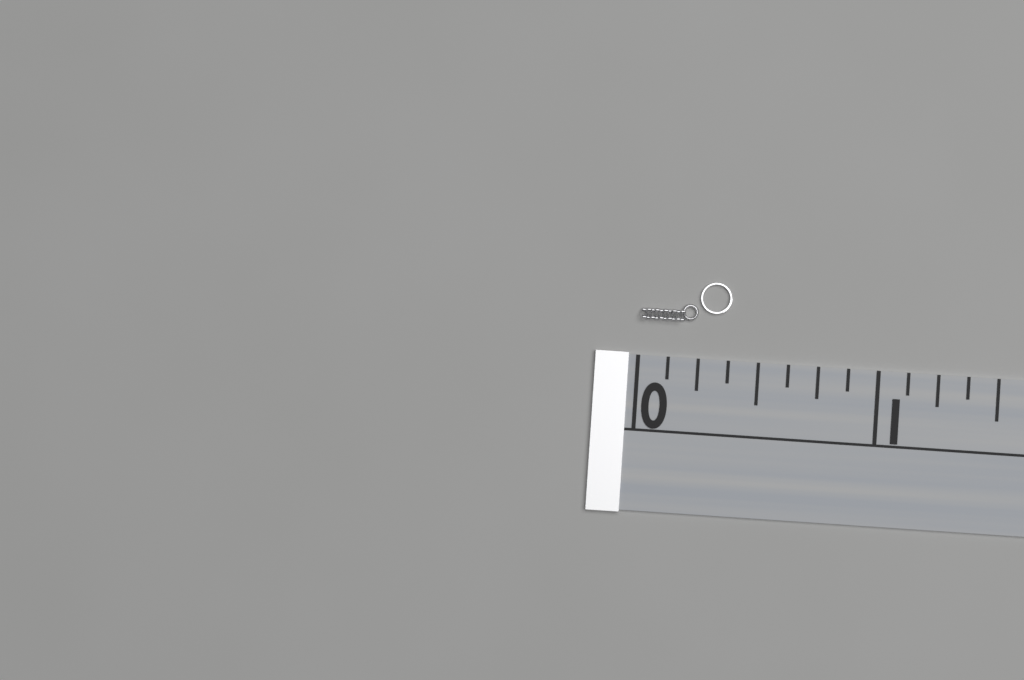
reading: 0.375 (no unit)
